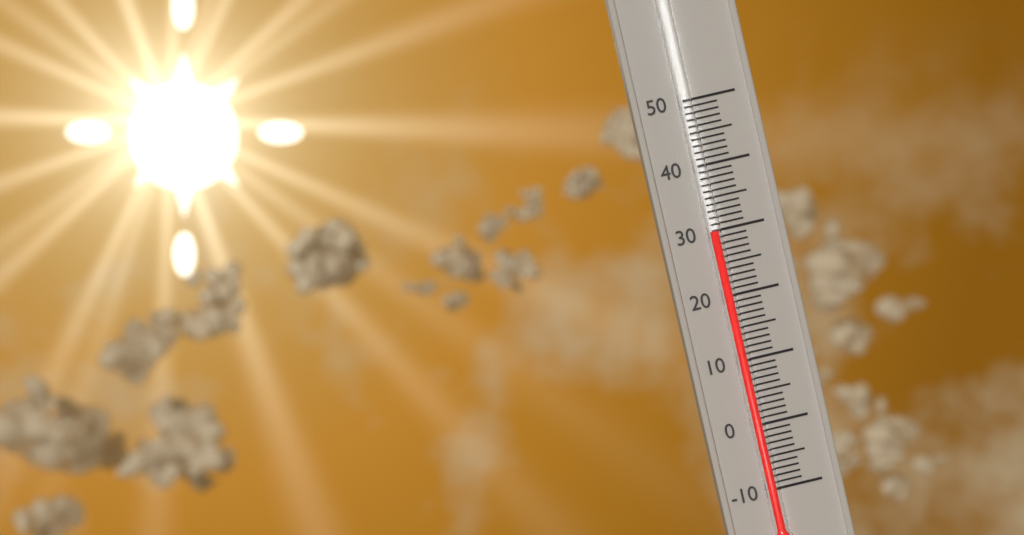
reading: 30 (no unit)
